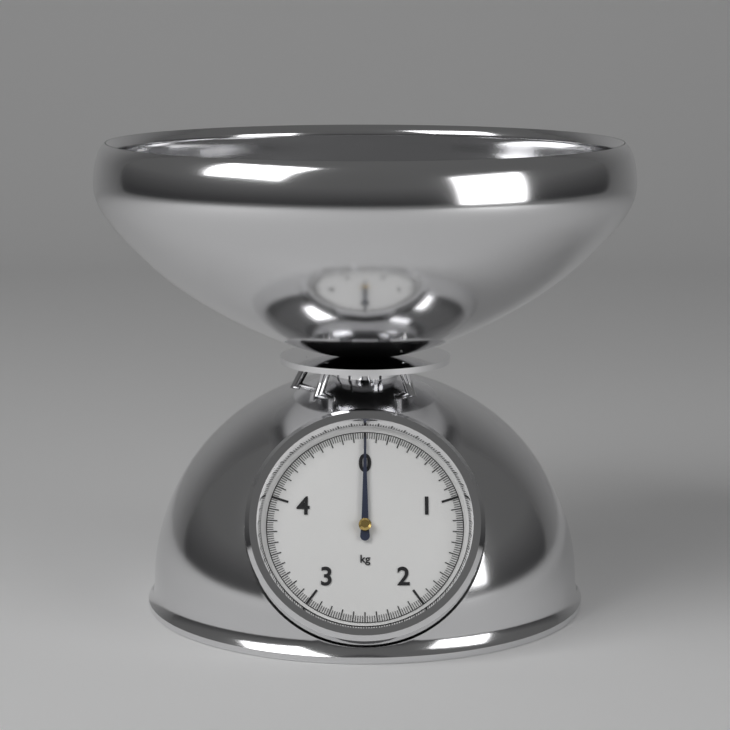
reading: 0.00 kg
